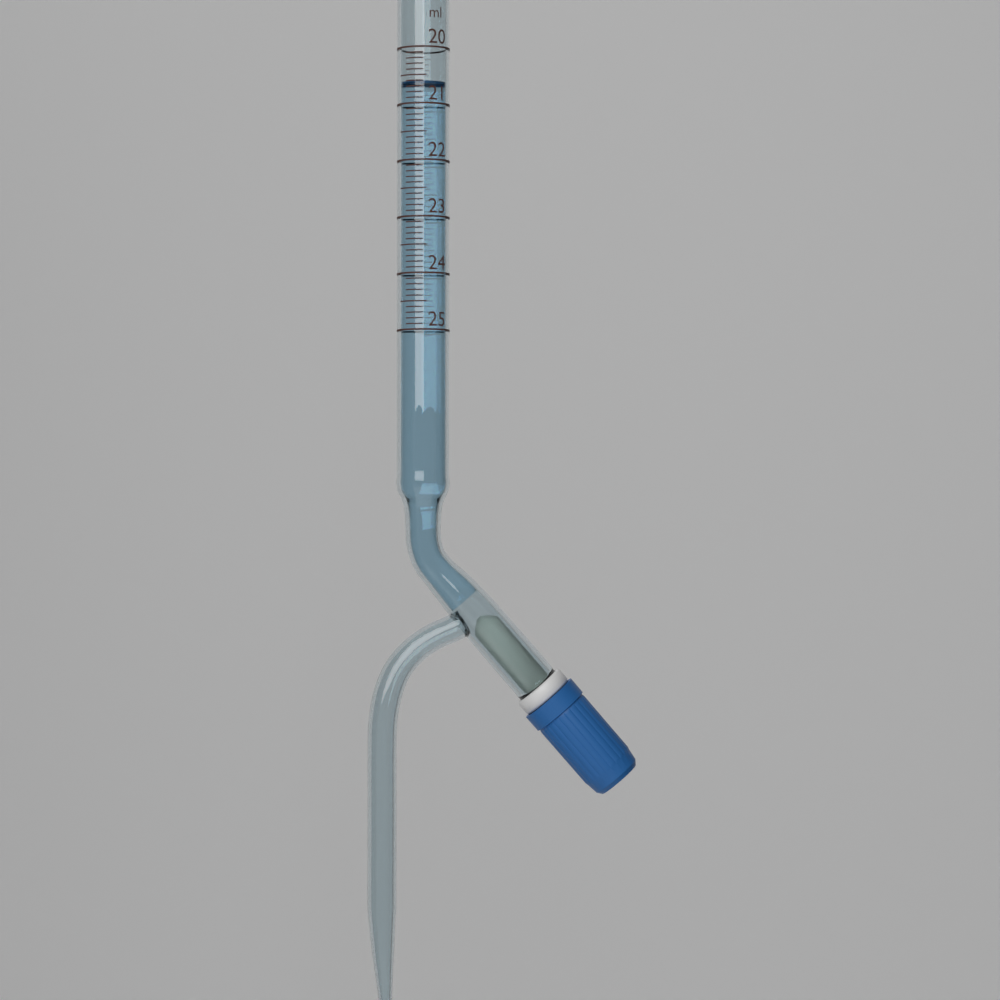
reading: 20.6 ml
